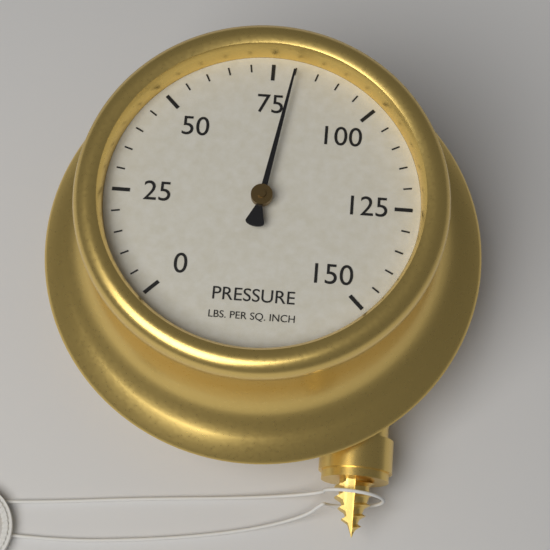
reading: 80 psi
